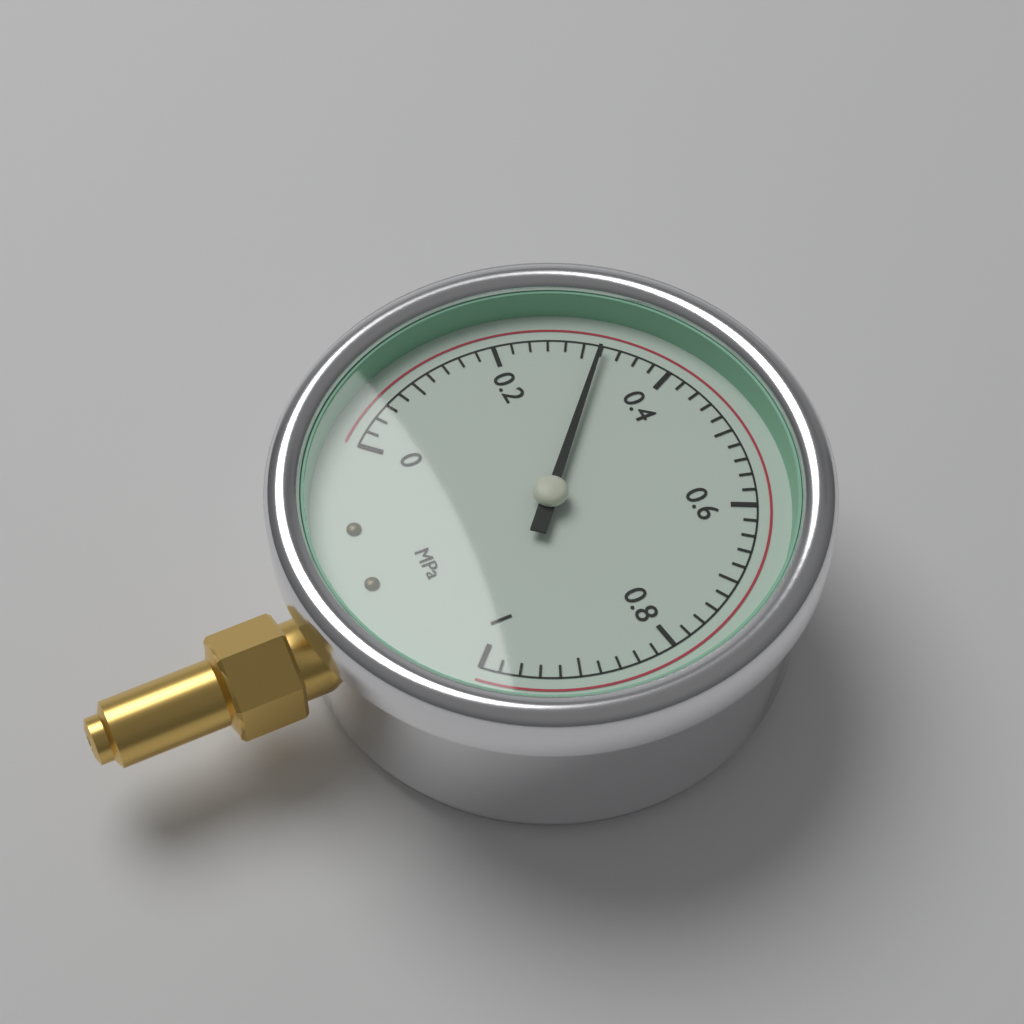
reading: 0.32 MPa
